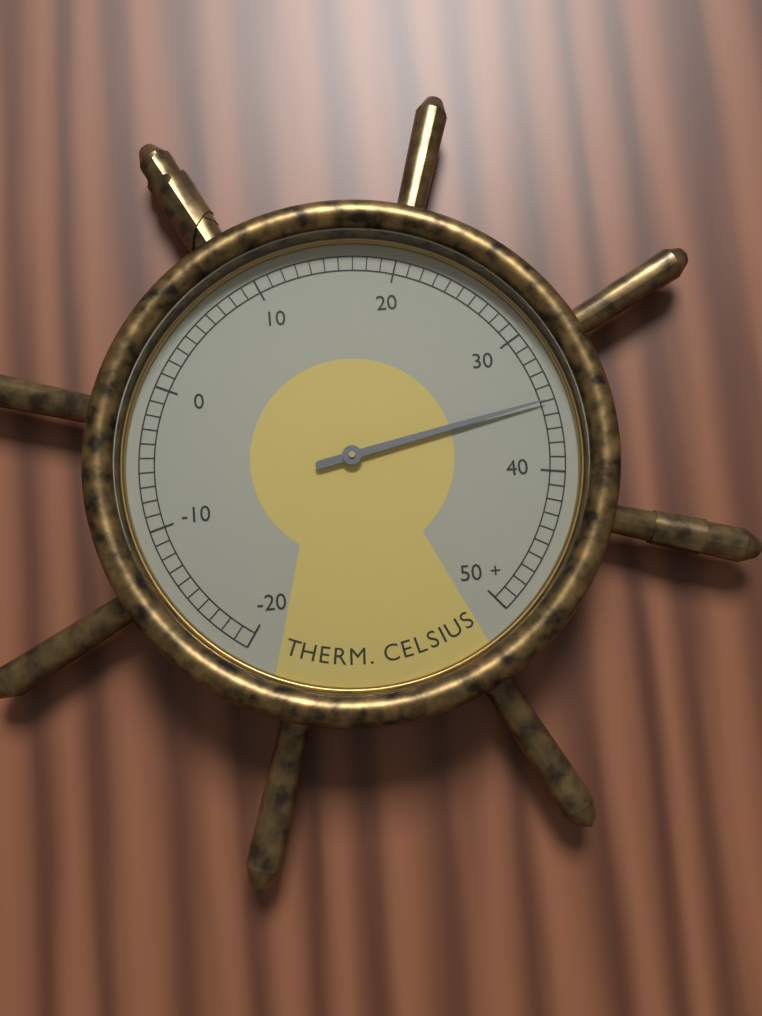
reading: 35 °C
